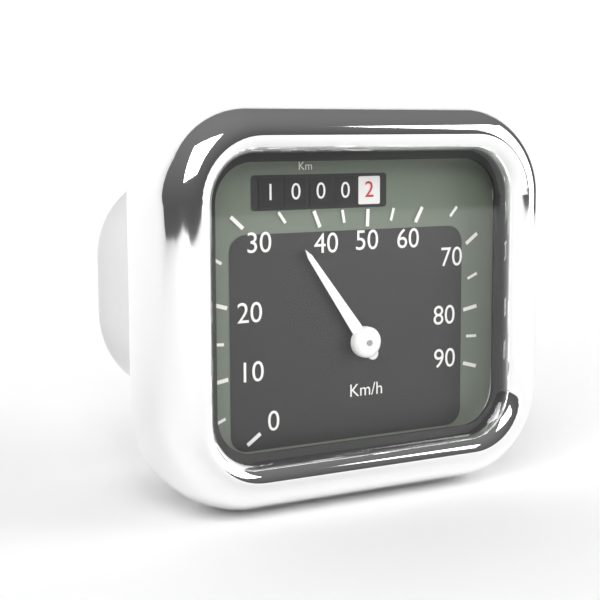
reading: 35 km/h
